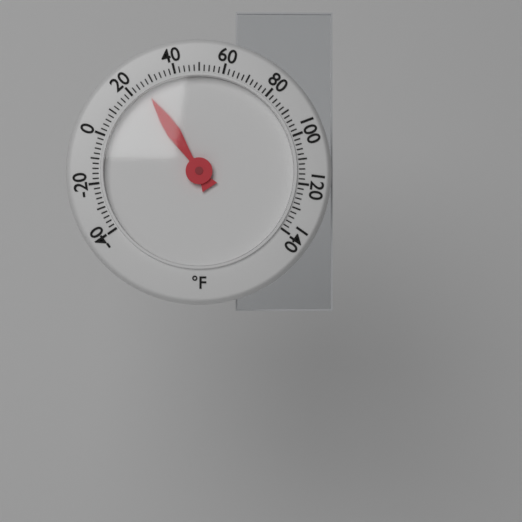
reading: 26 °F
